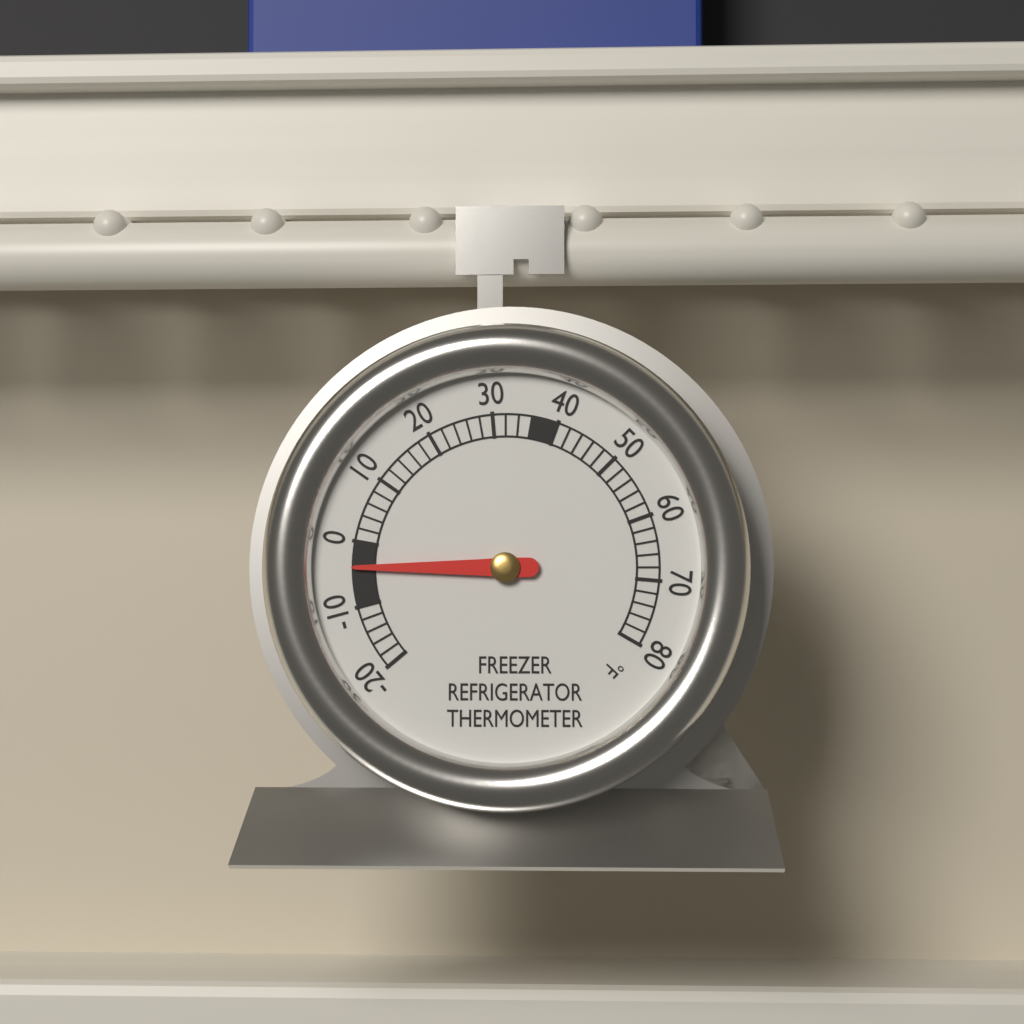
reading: -4 °F
